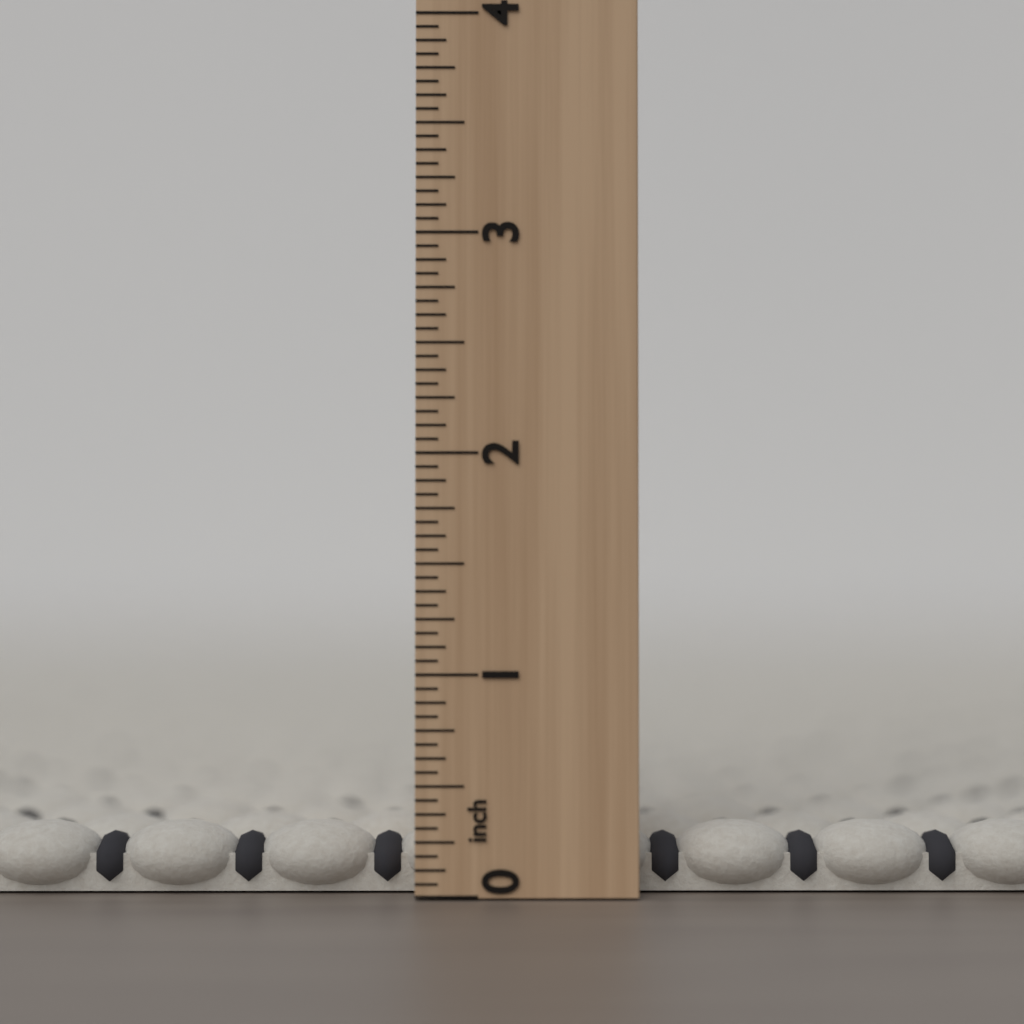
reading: 0.3125 inch
